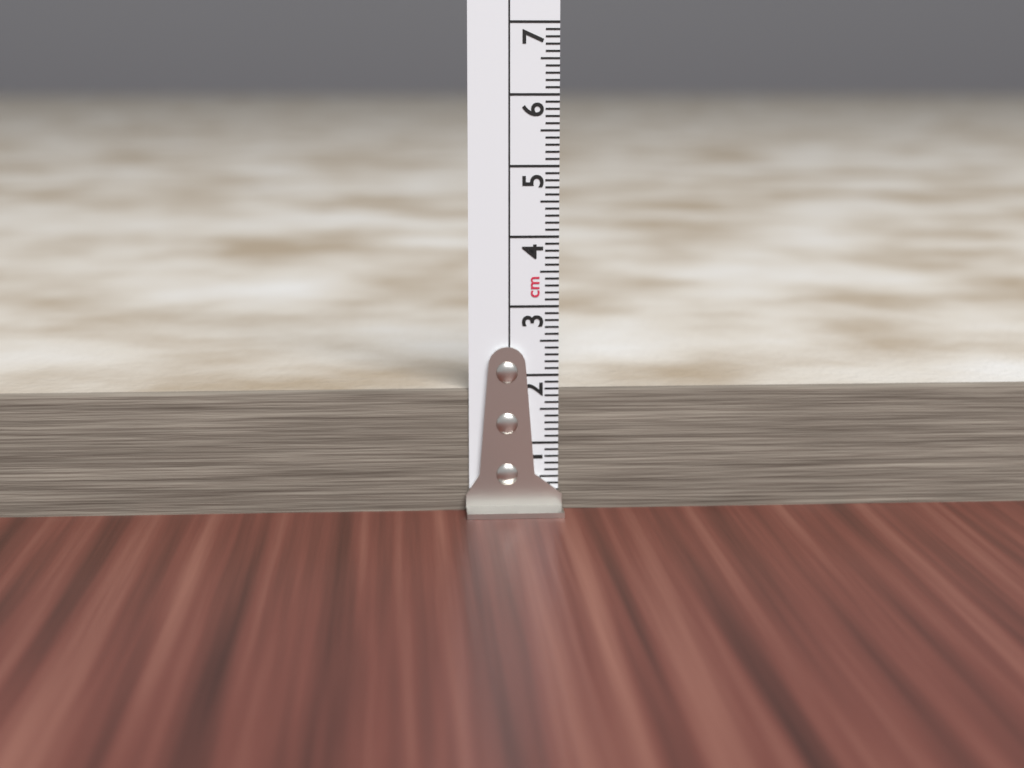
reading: 1.8 cm
